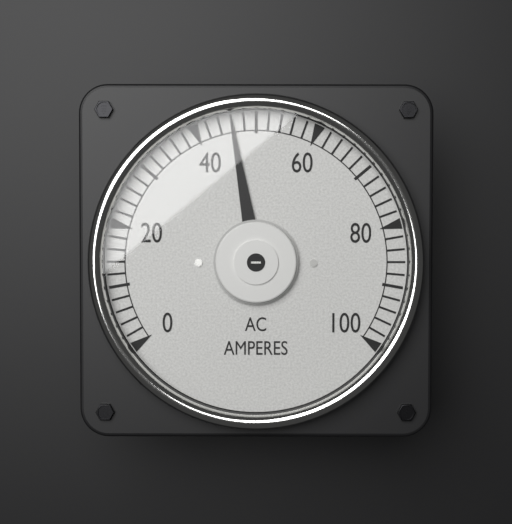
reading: 46 A
